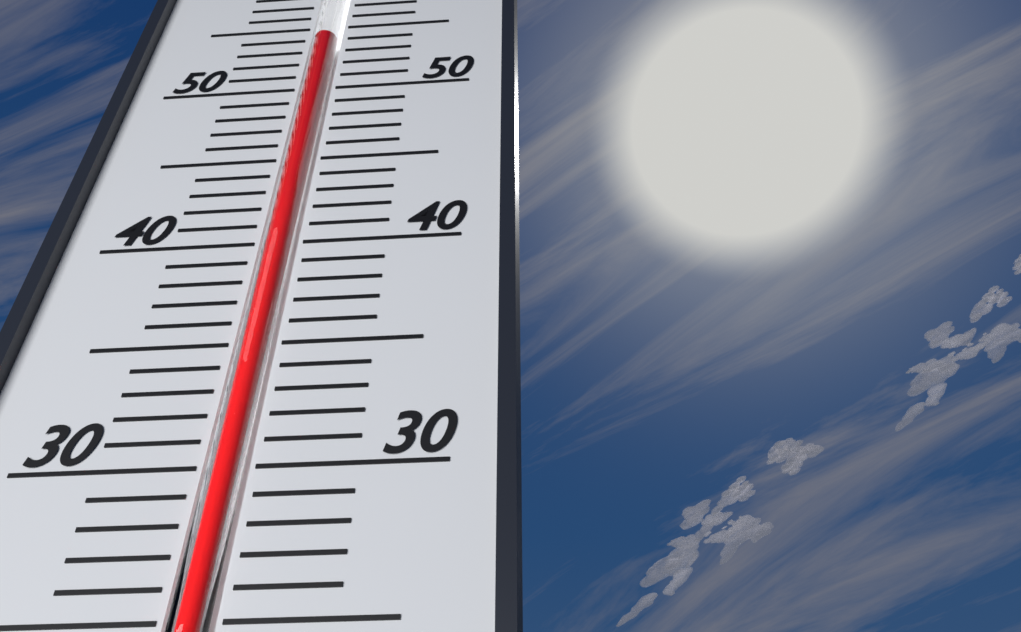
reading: 54 (no unit)
